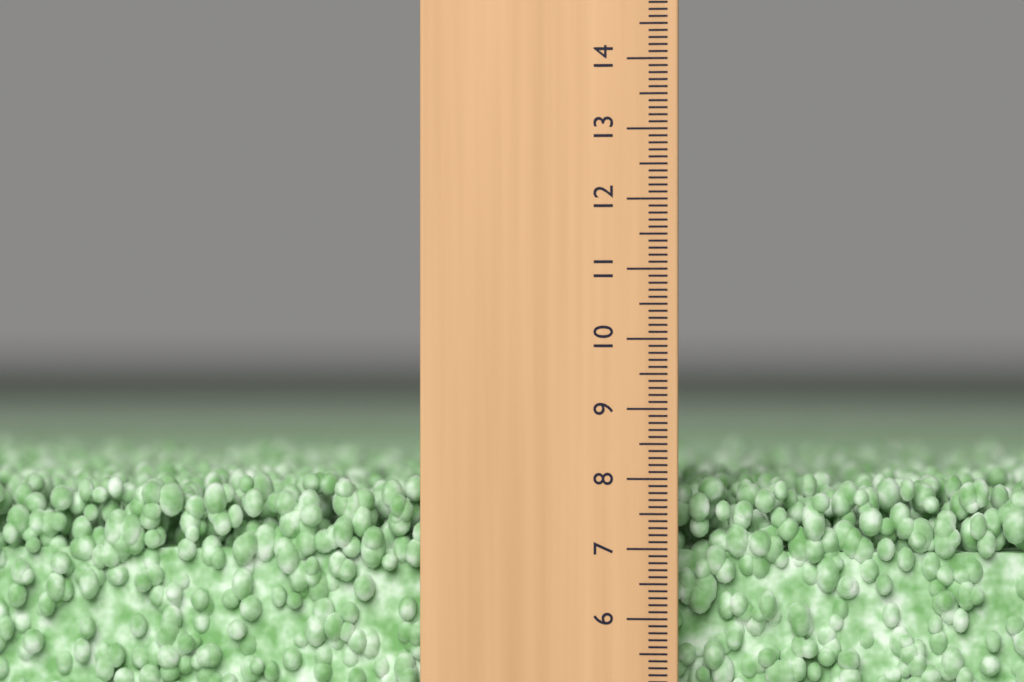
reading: 8.0 (no unit)
